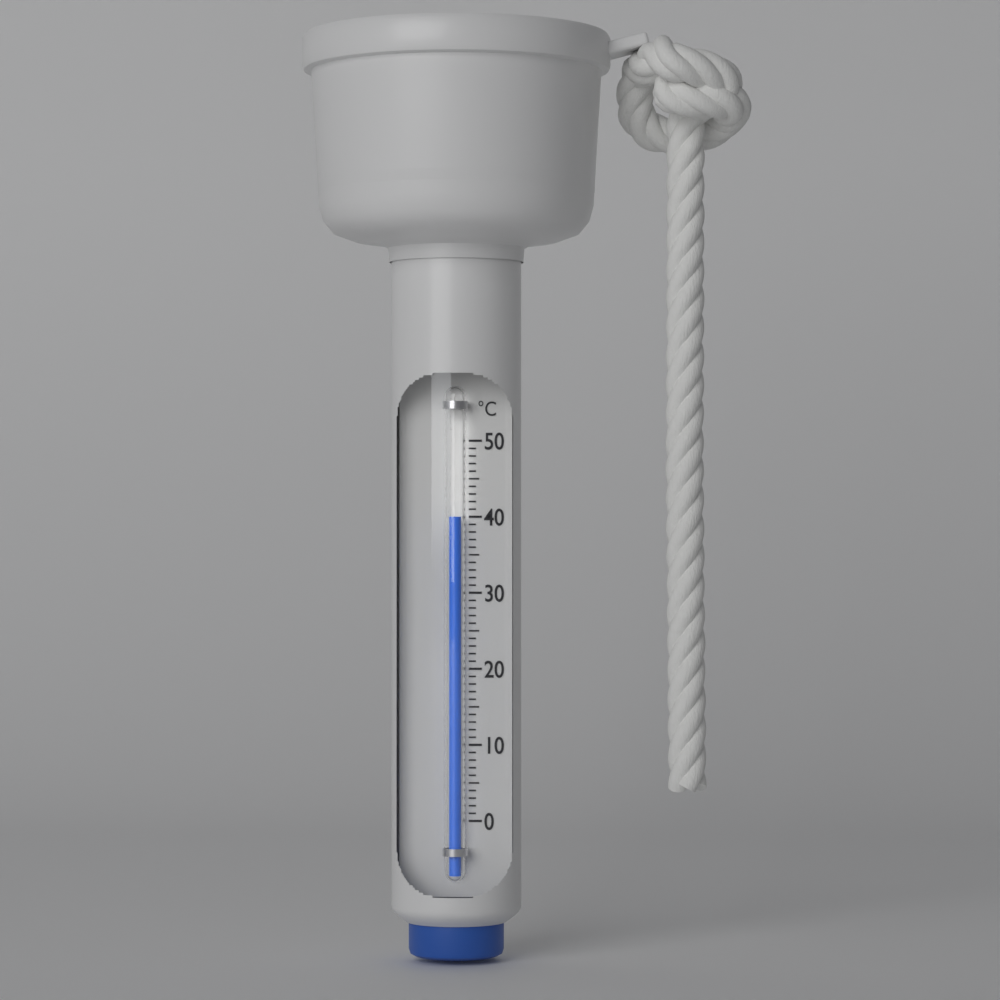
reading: 40 °C
